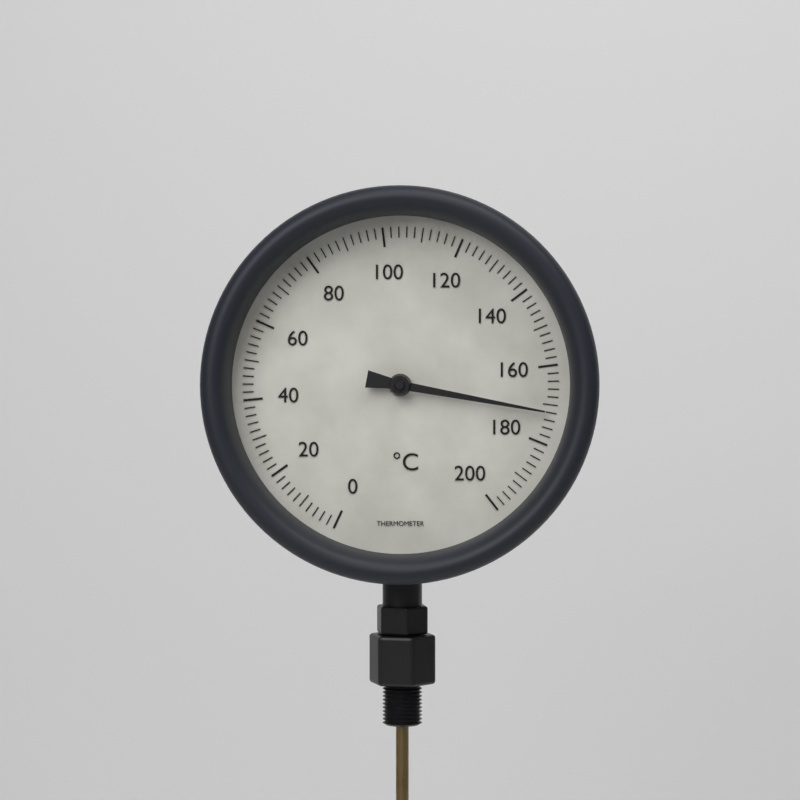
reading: 172 °C
